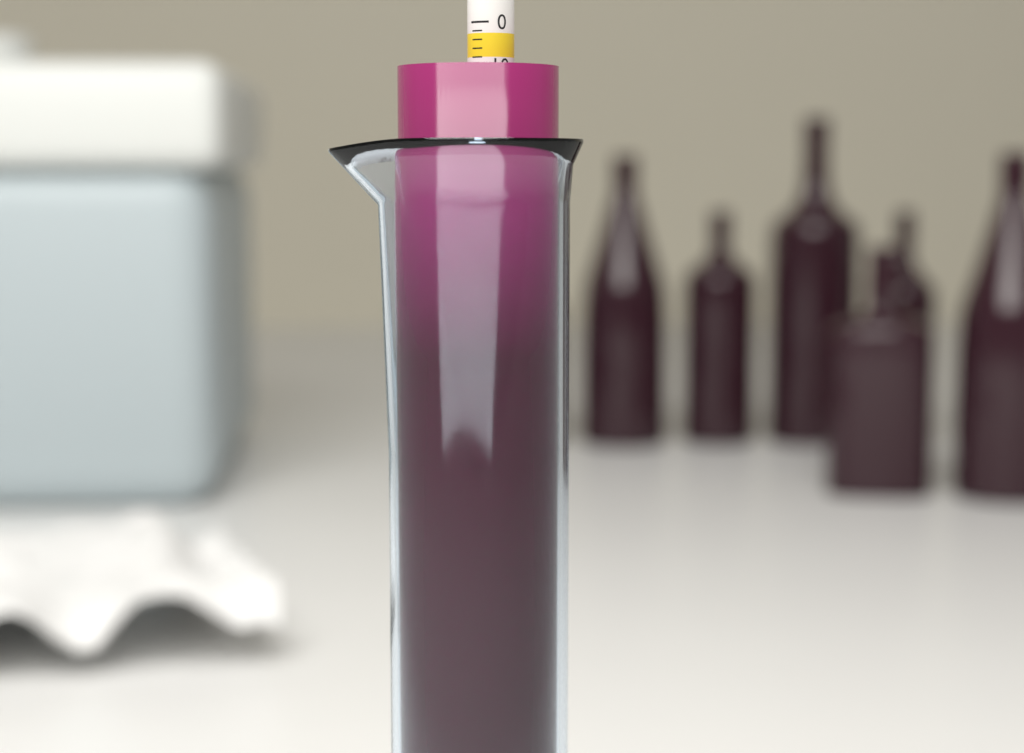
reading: 10 (no unit)
